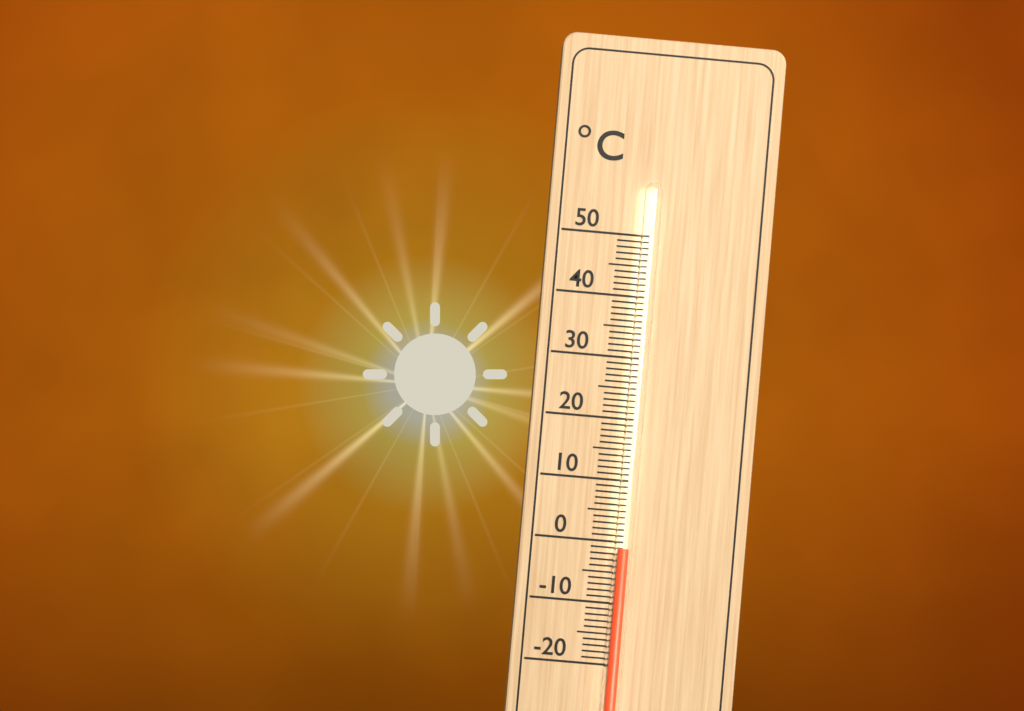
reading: -1 °C
